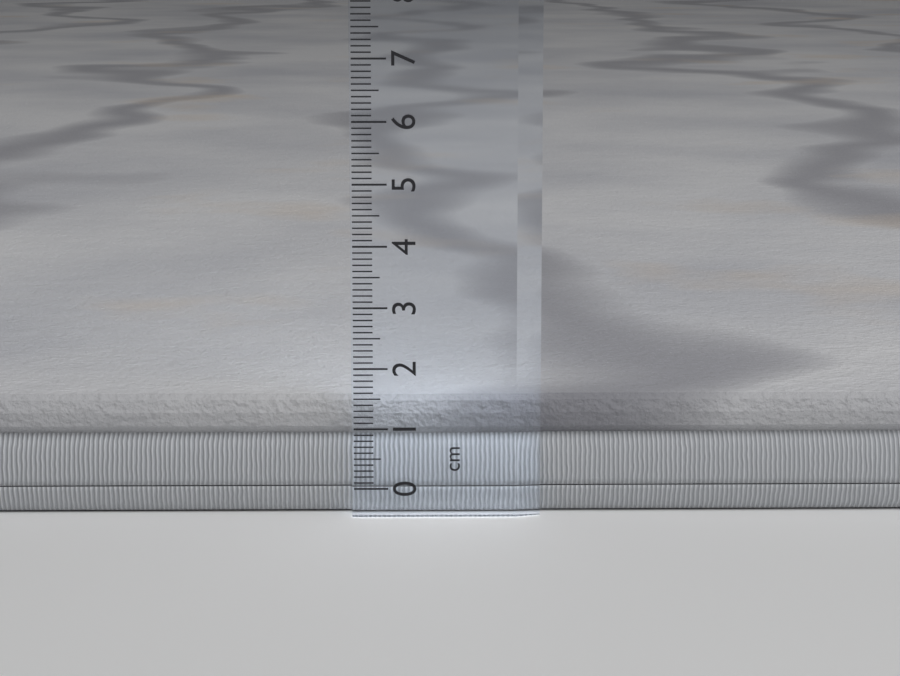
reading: 1.5 cm
